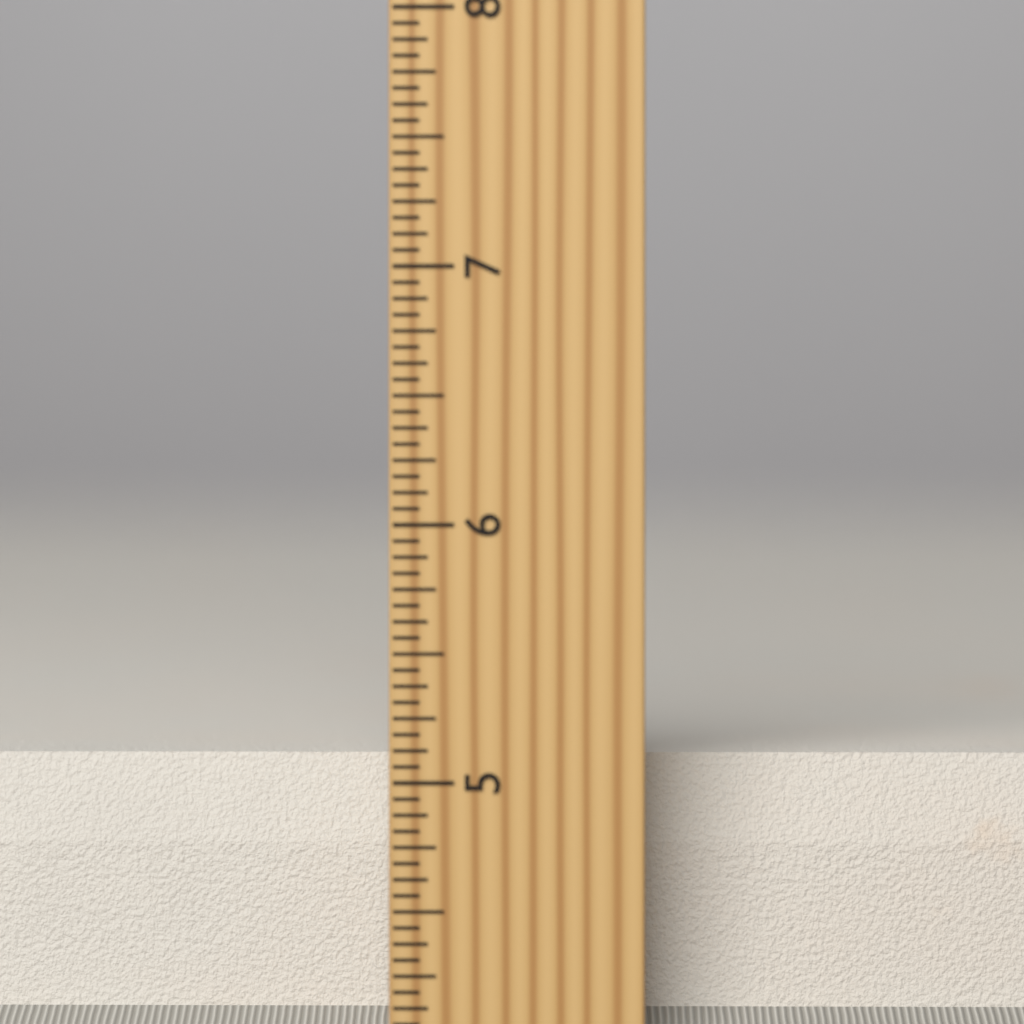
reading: 5.0625 inch
